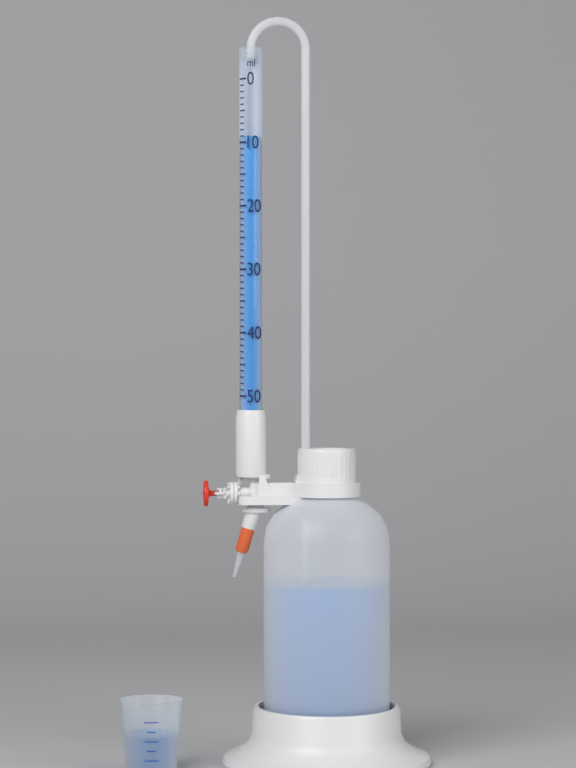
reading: 9 ml
